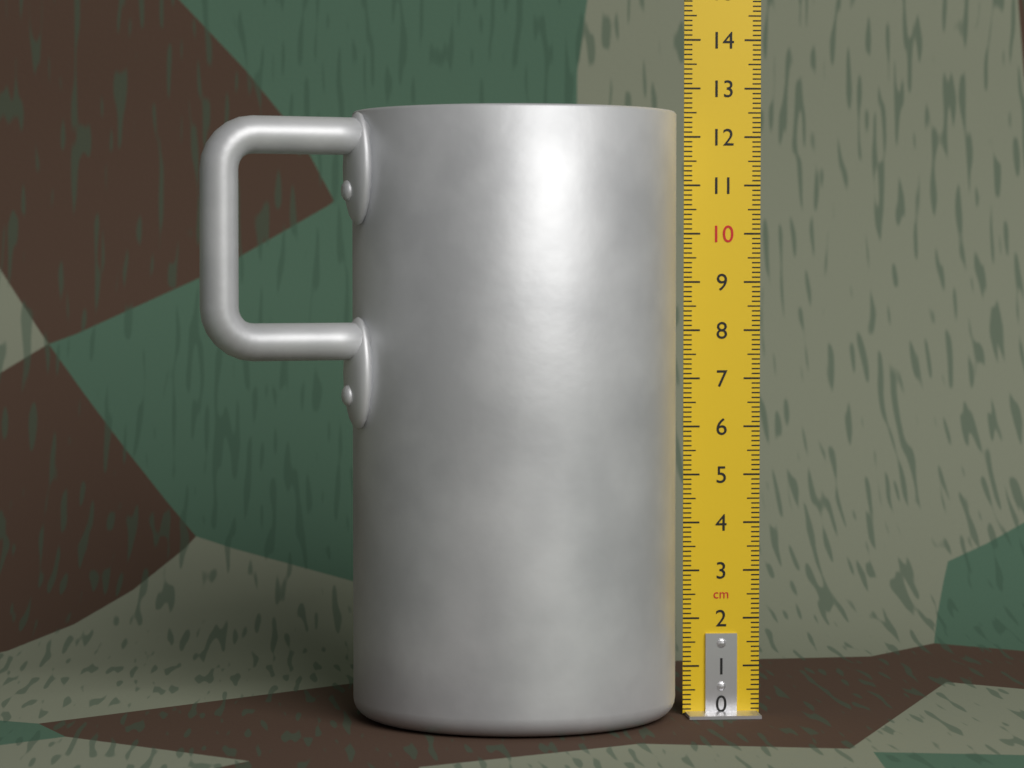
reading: 12.5 cm
